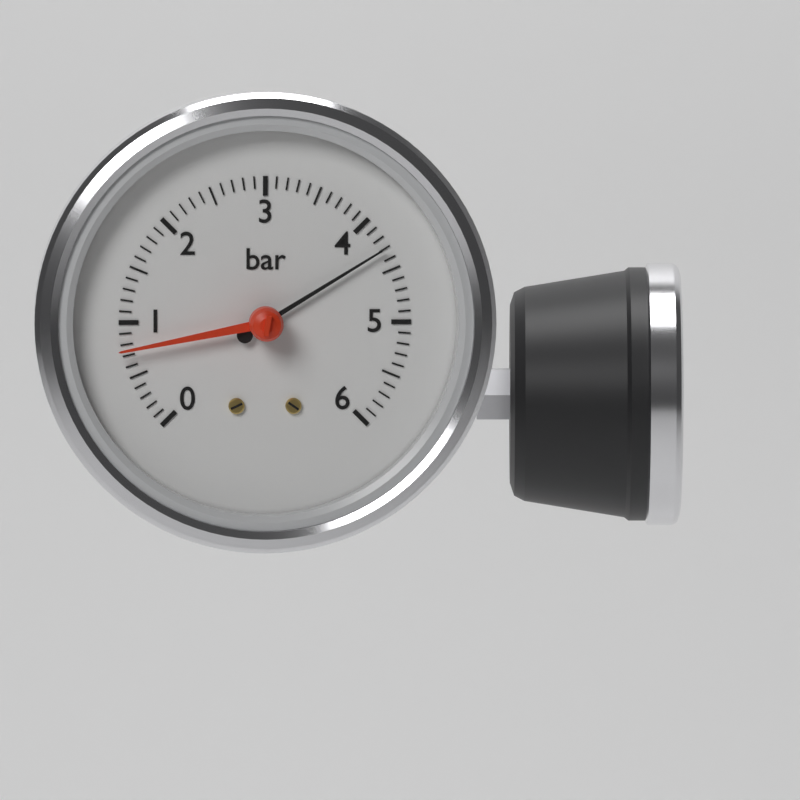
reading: 4.3 bar
